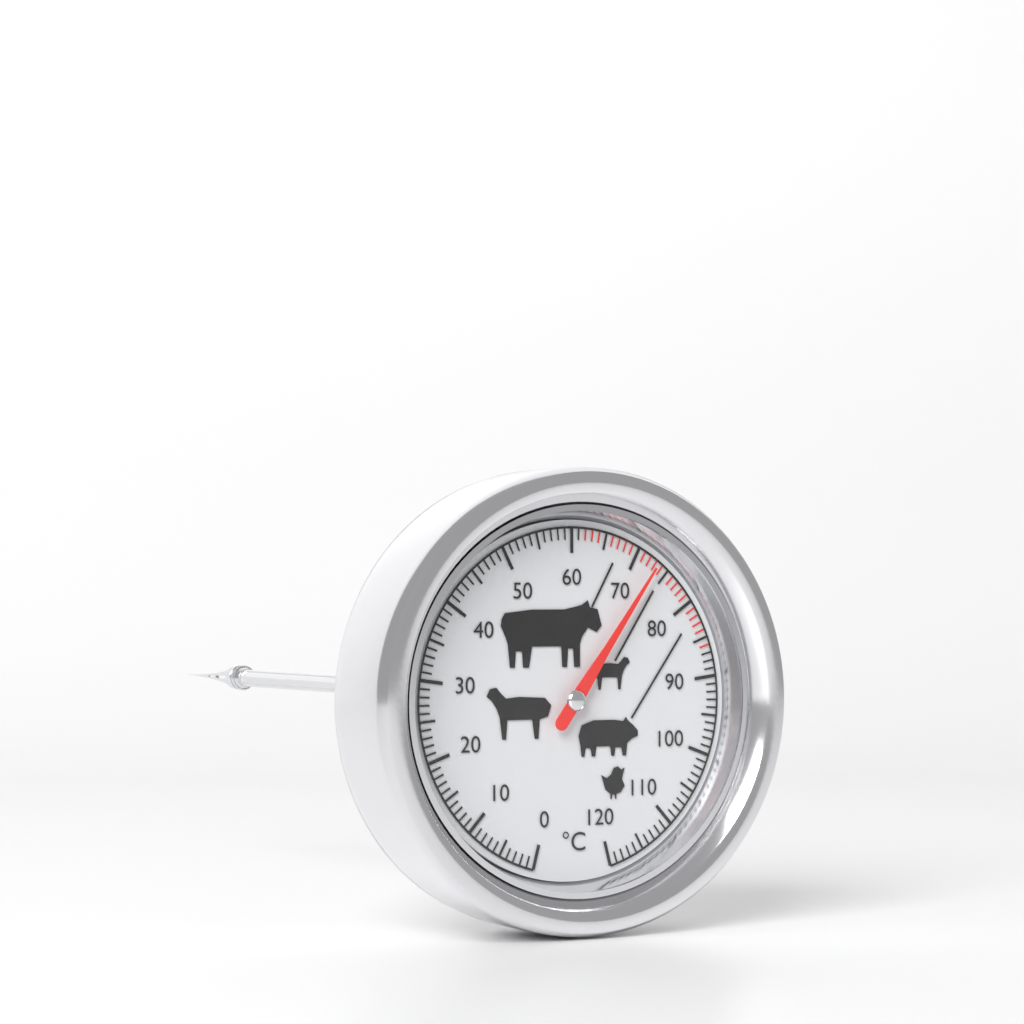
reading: 73 °C
